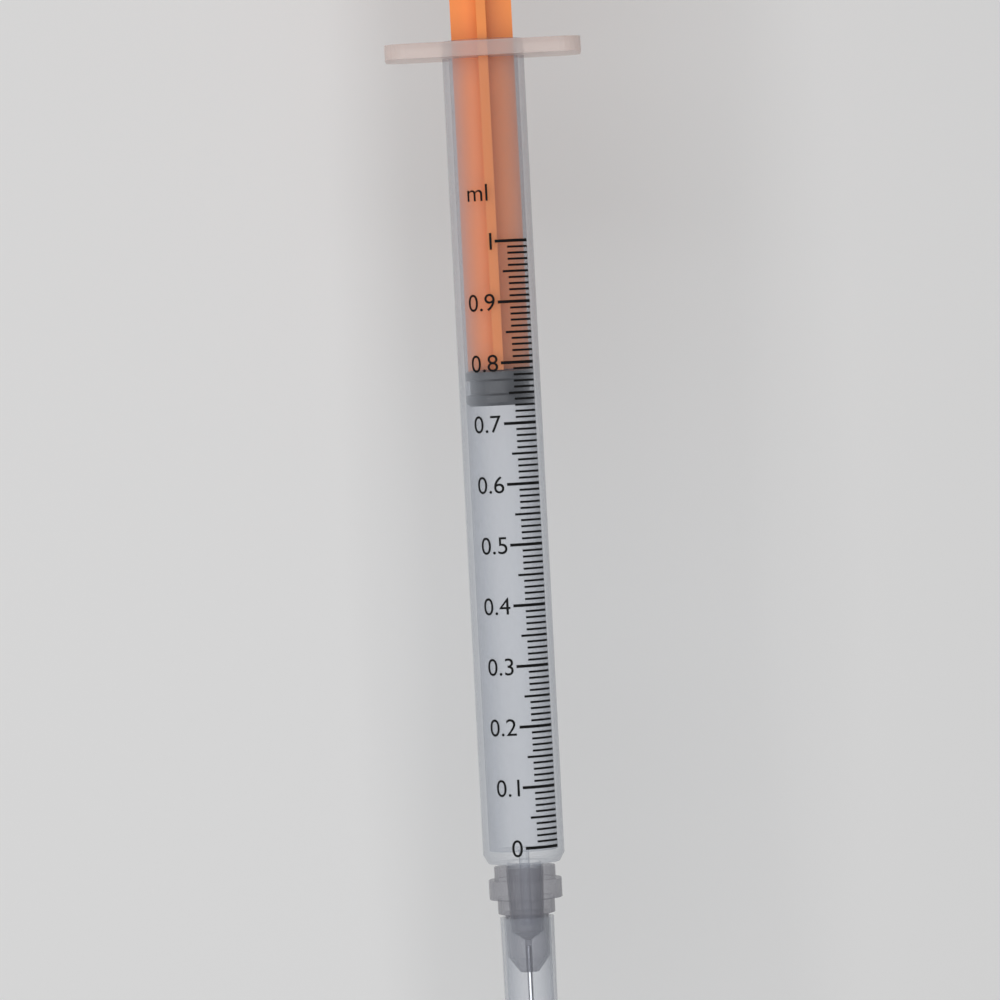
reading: 0.73 ml
